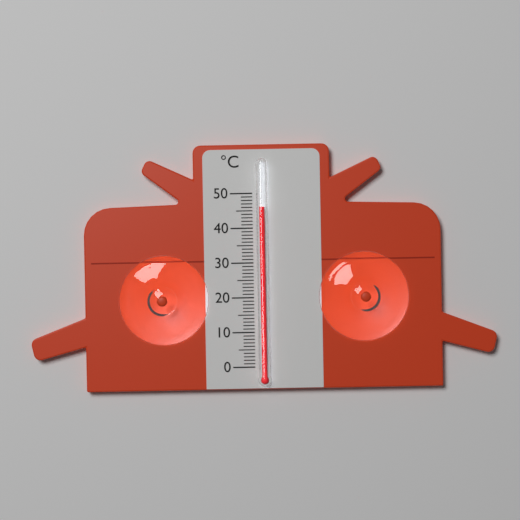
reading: 46 °C
